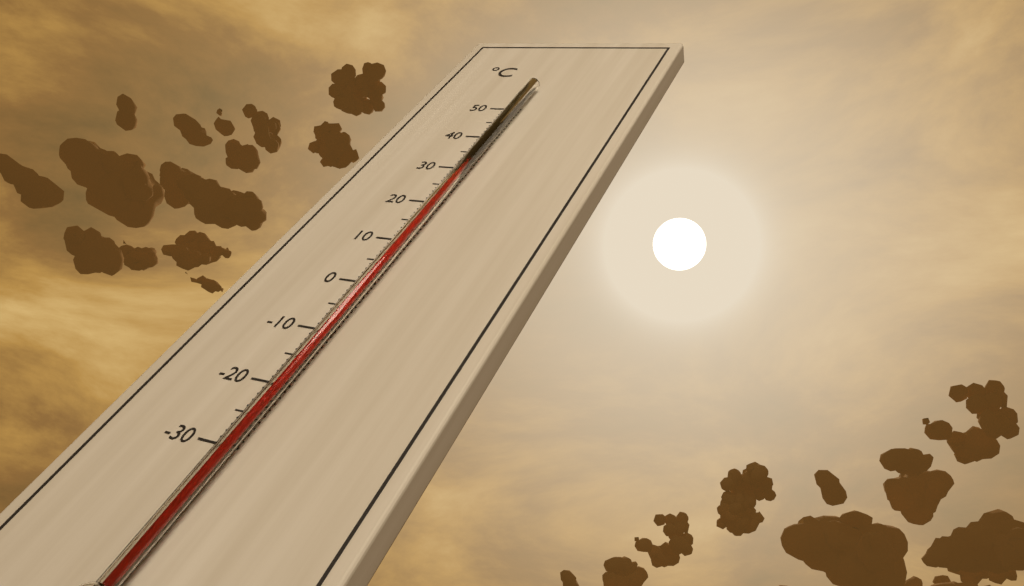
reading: 36 °C
